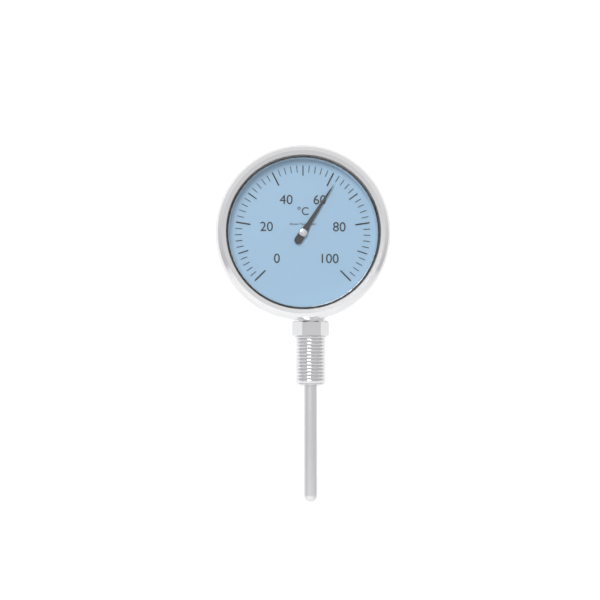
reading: 62 °C
